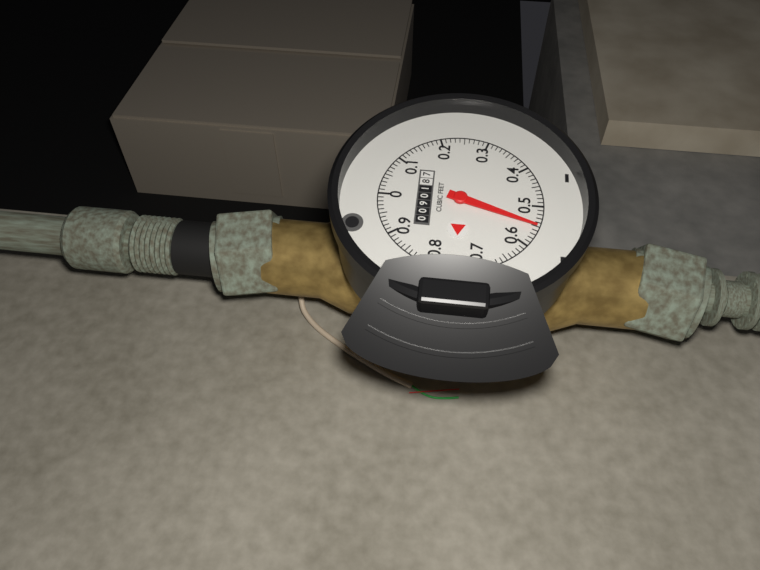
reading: 0.55 cubic feet
